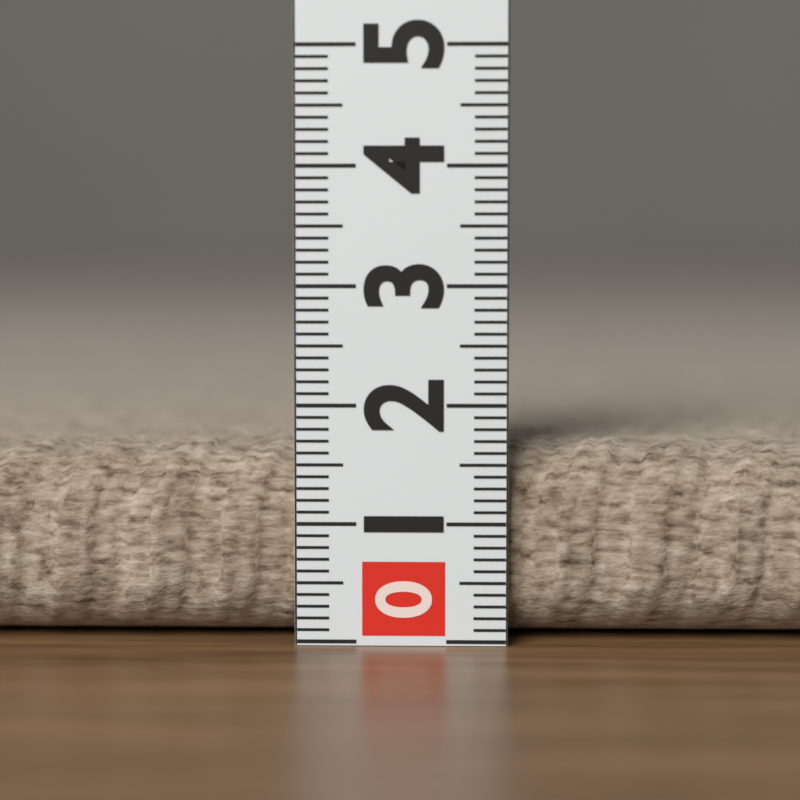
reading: 1.7 (no unit)
